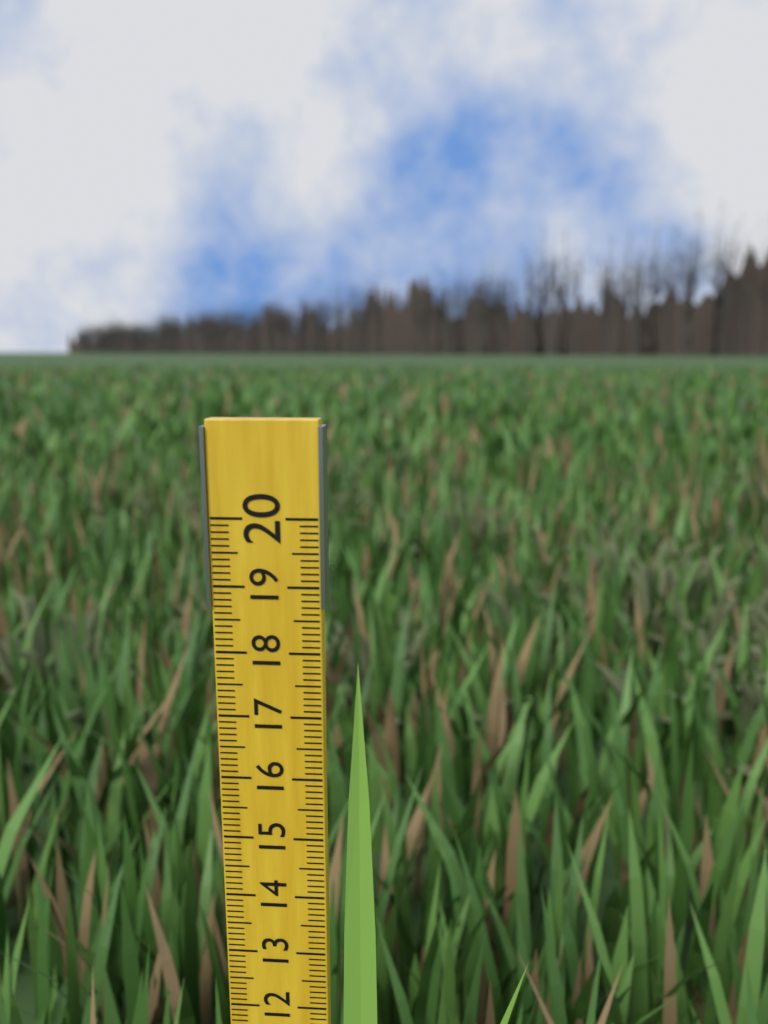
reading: 17.9 (no unit)
